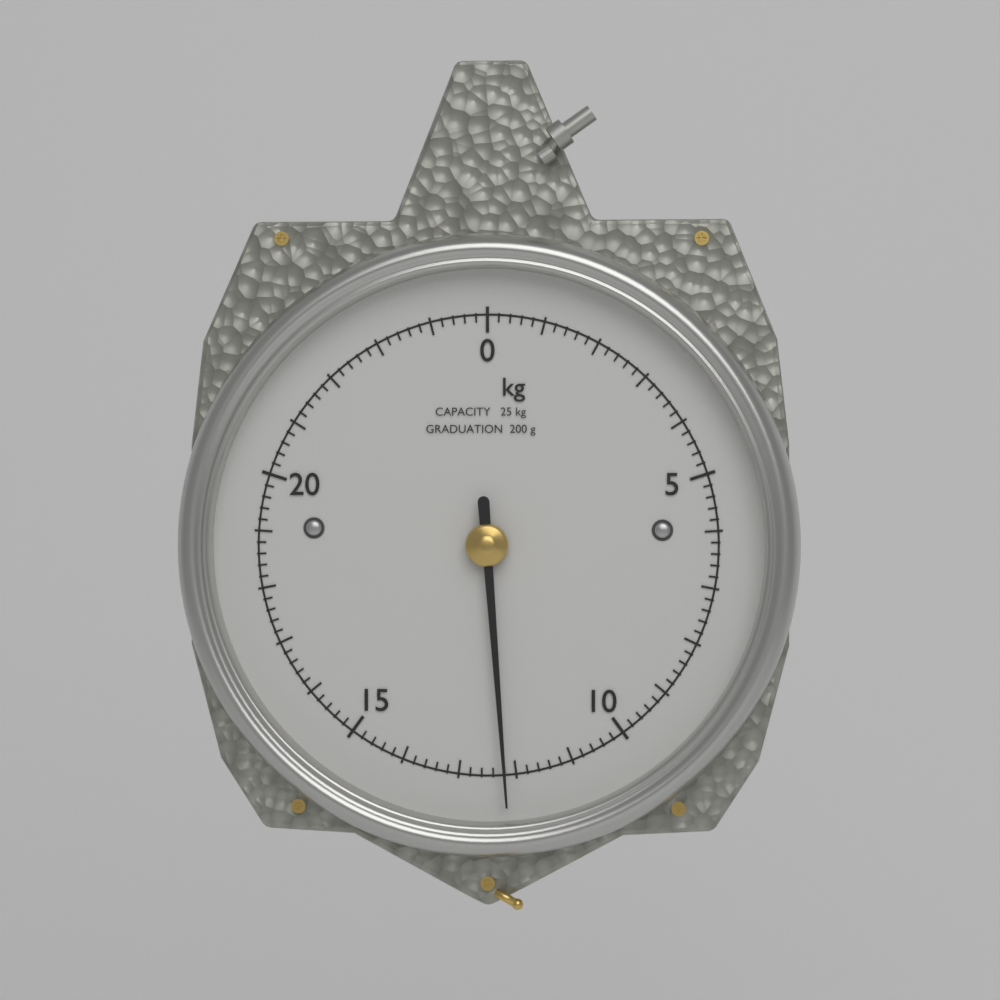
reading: 12.2 kg
